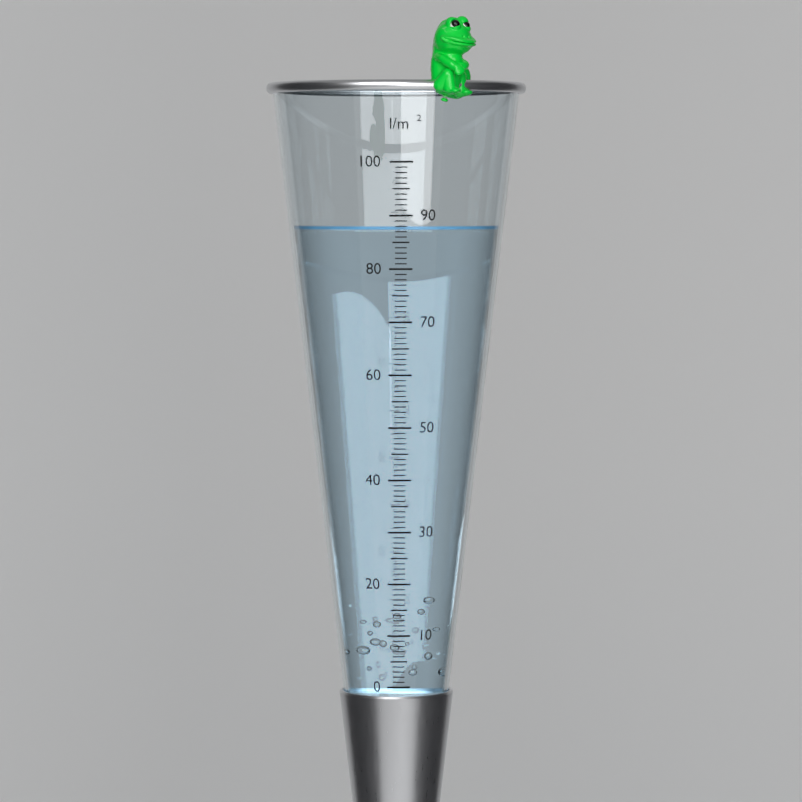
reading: 88 l/m²
